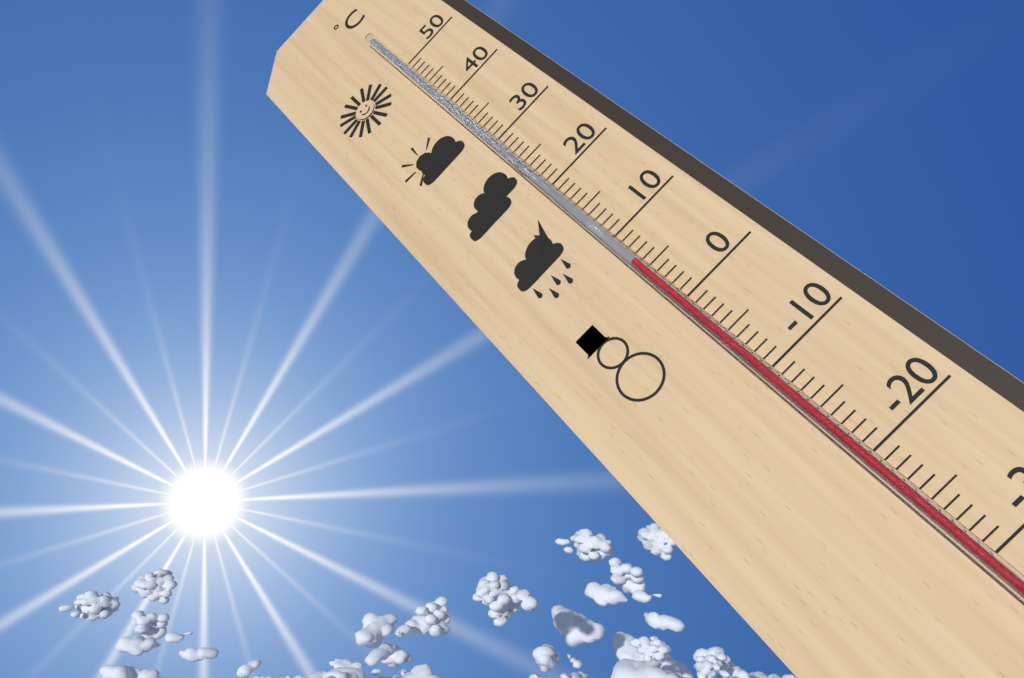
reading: 6 °C
